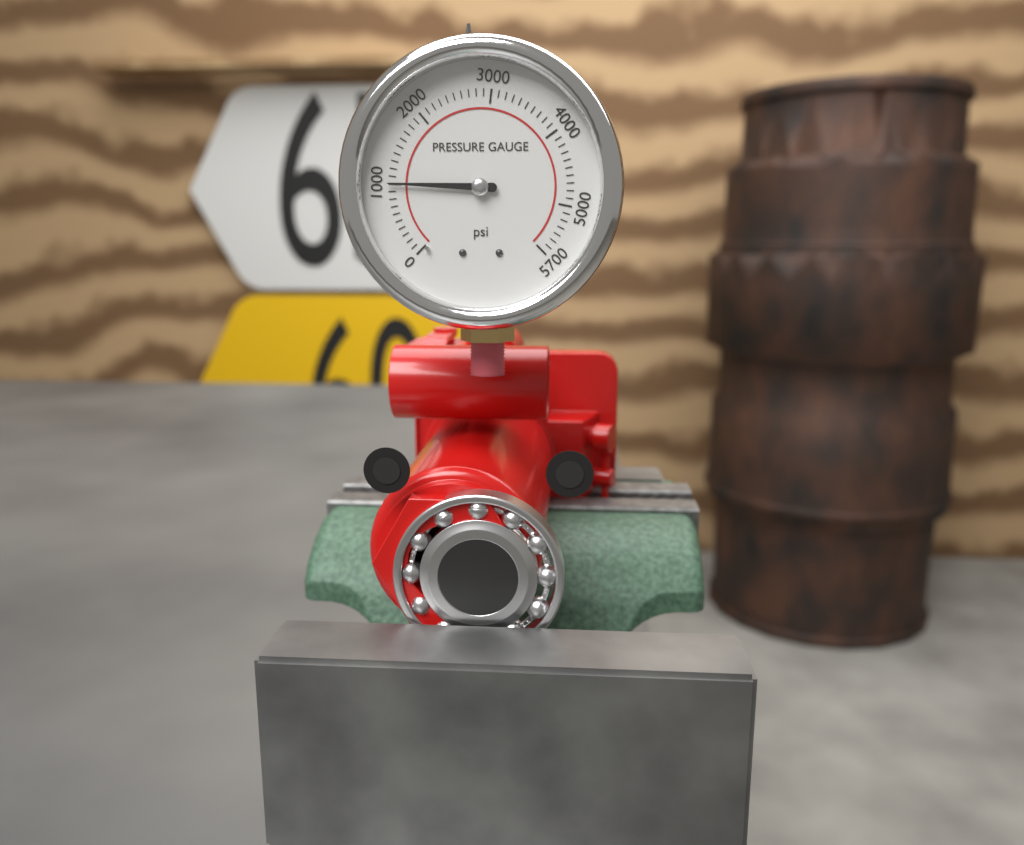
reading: 1000 psi
